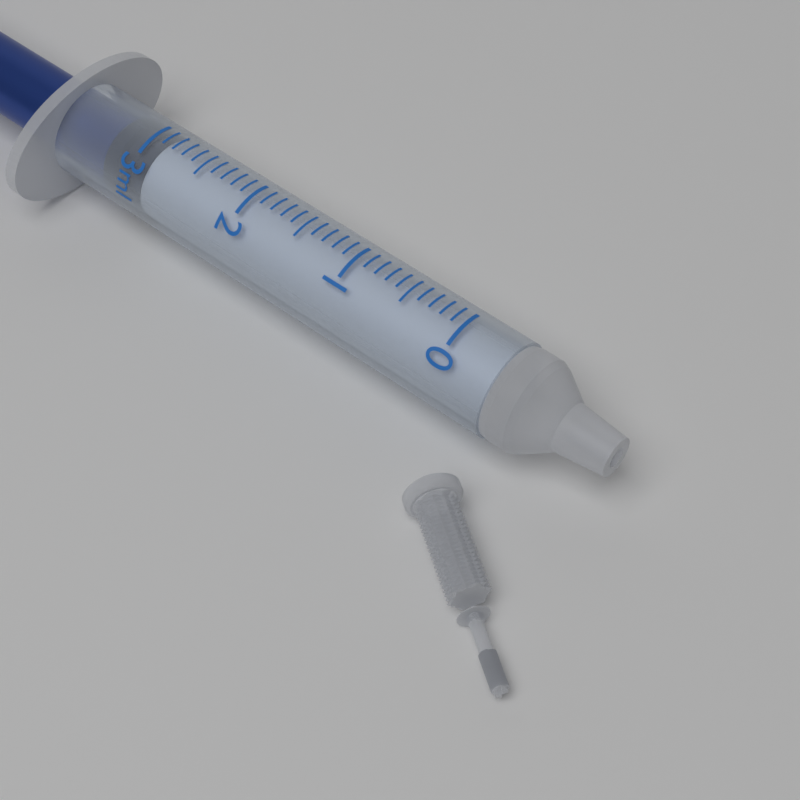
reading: 2.9 ml
